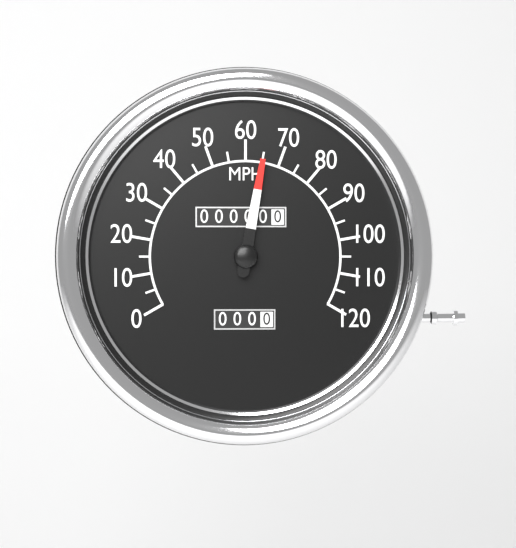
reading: 65 MPH
